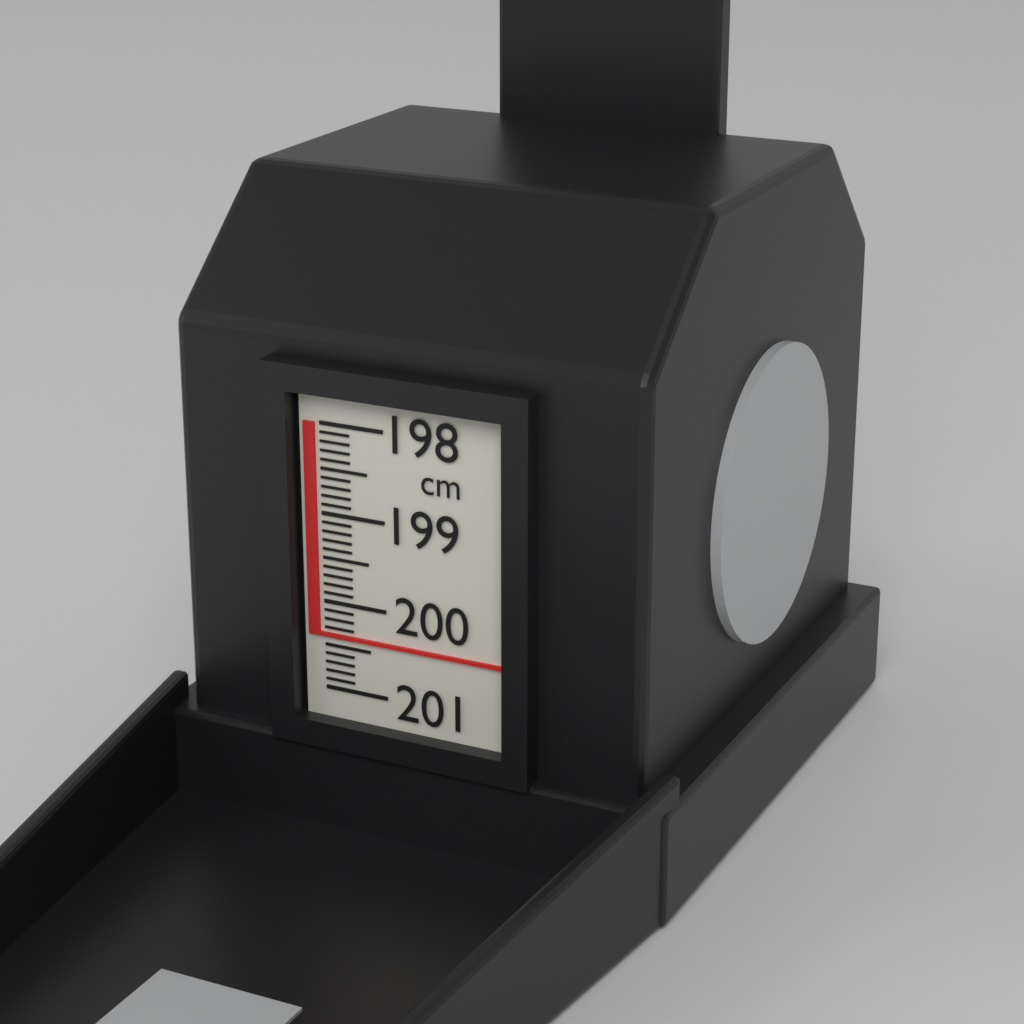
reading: 200.4 cm
